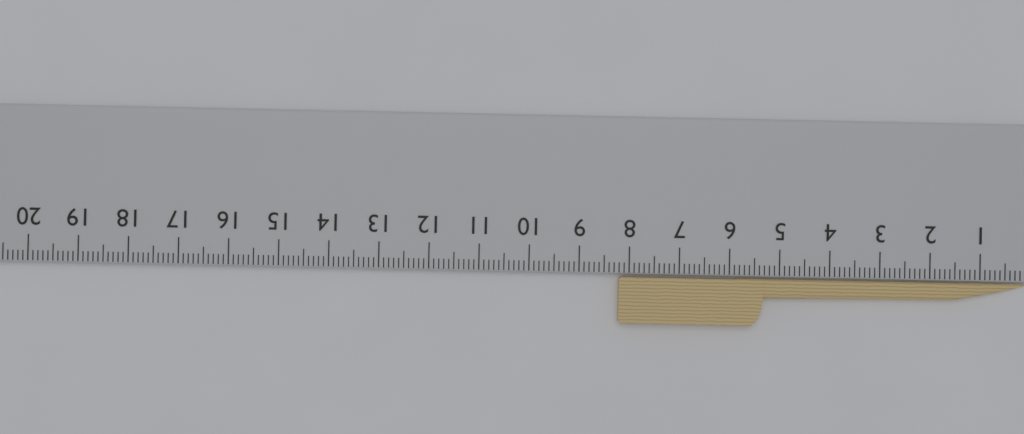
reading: 8.2 cm
